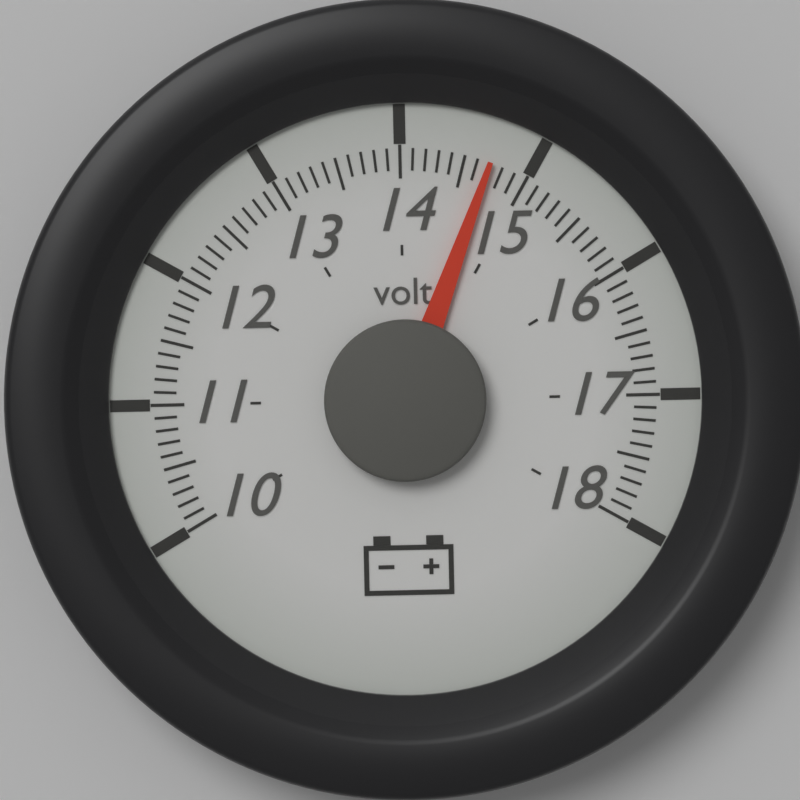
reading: 14.7 volt
